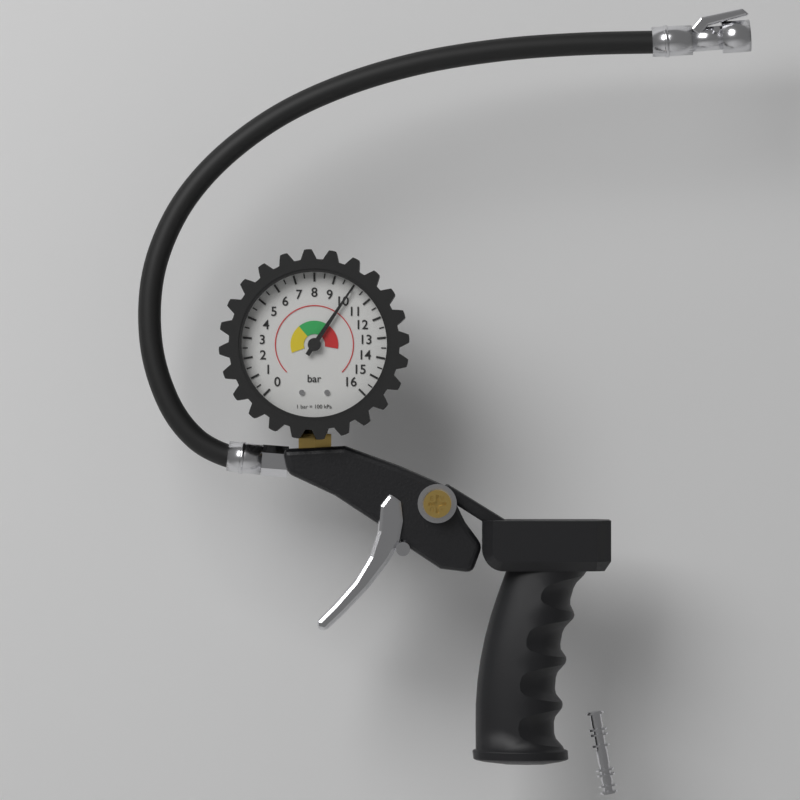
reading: 10.0 bar
